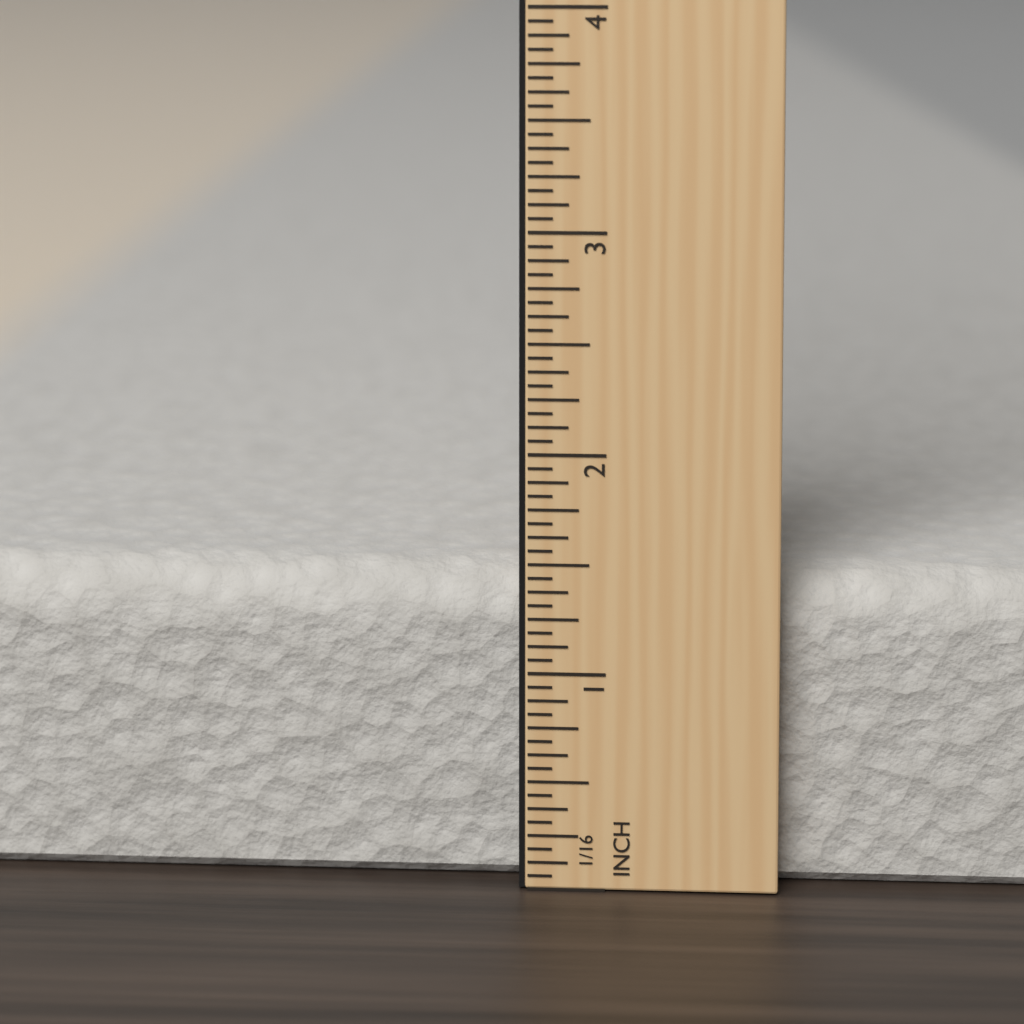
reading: 1.4375 in
